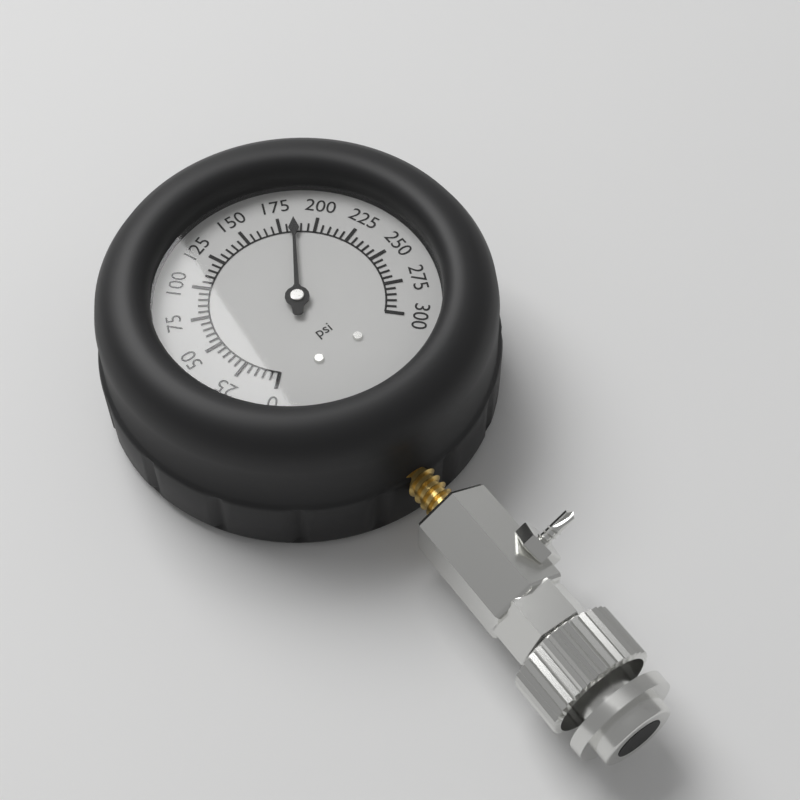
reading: 185 psi
